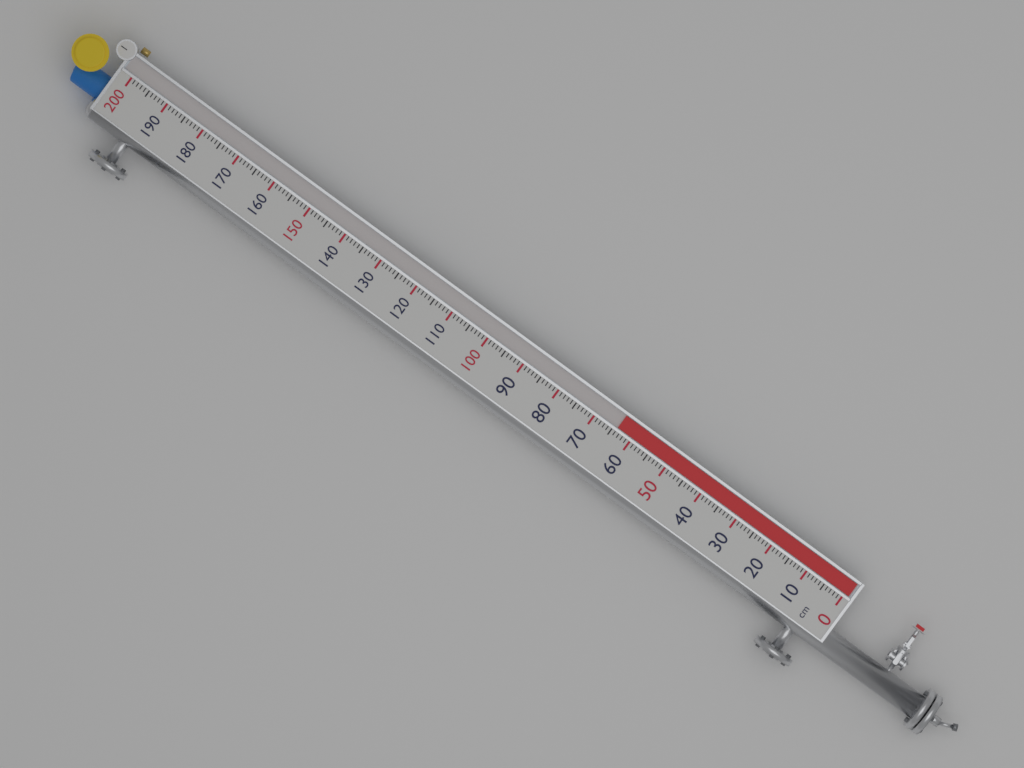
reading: 64 cm
